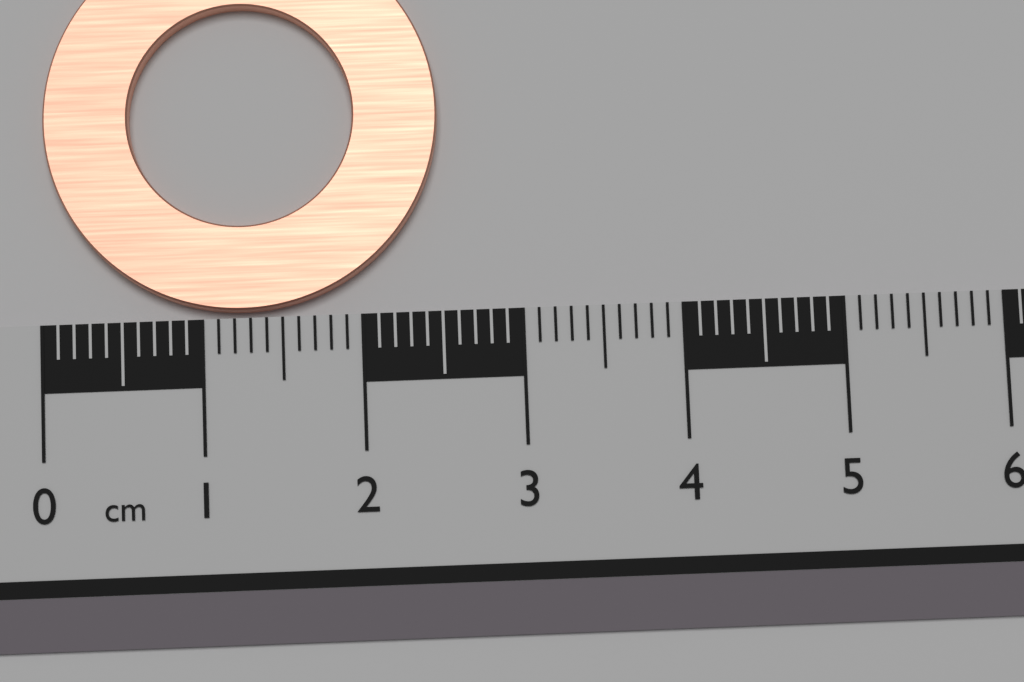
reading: 2.5 cm
